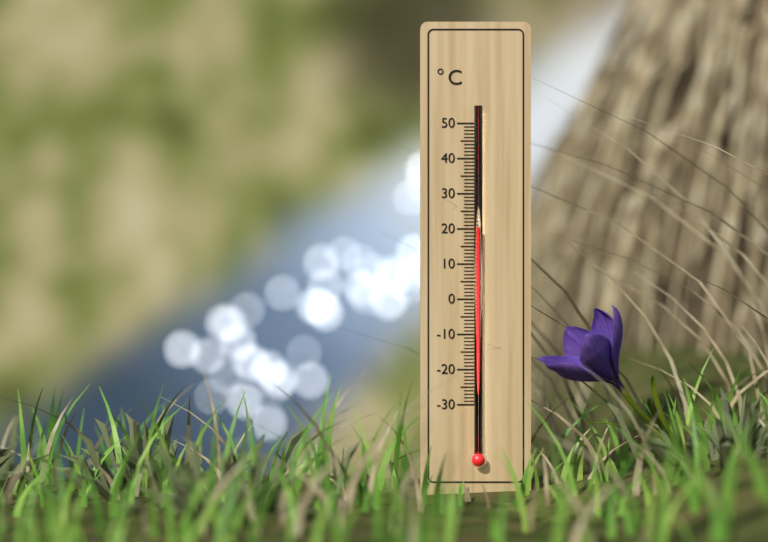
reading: 20 °C
